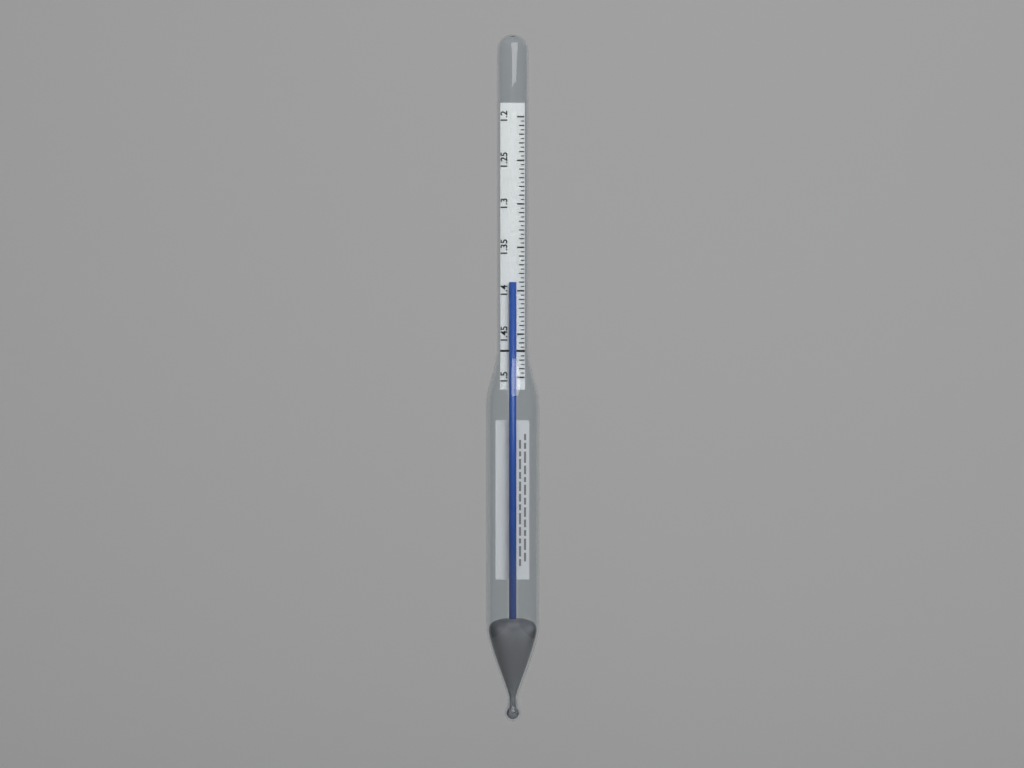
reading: 1.390 (no unit)
